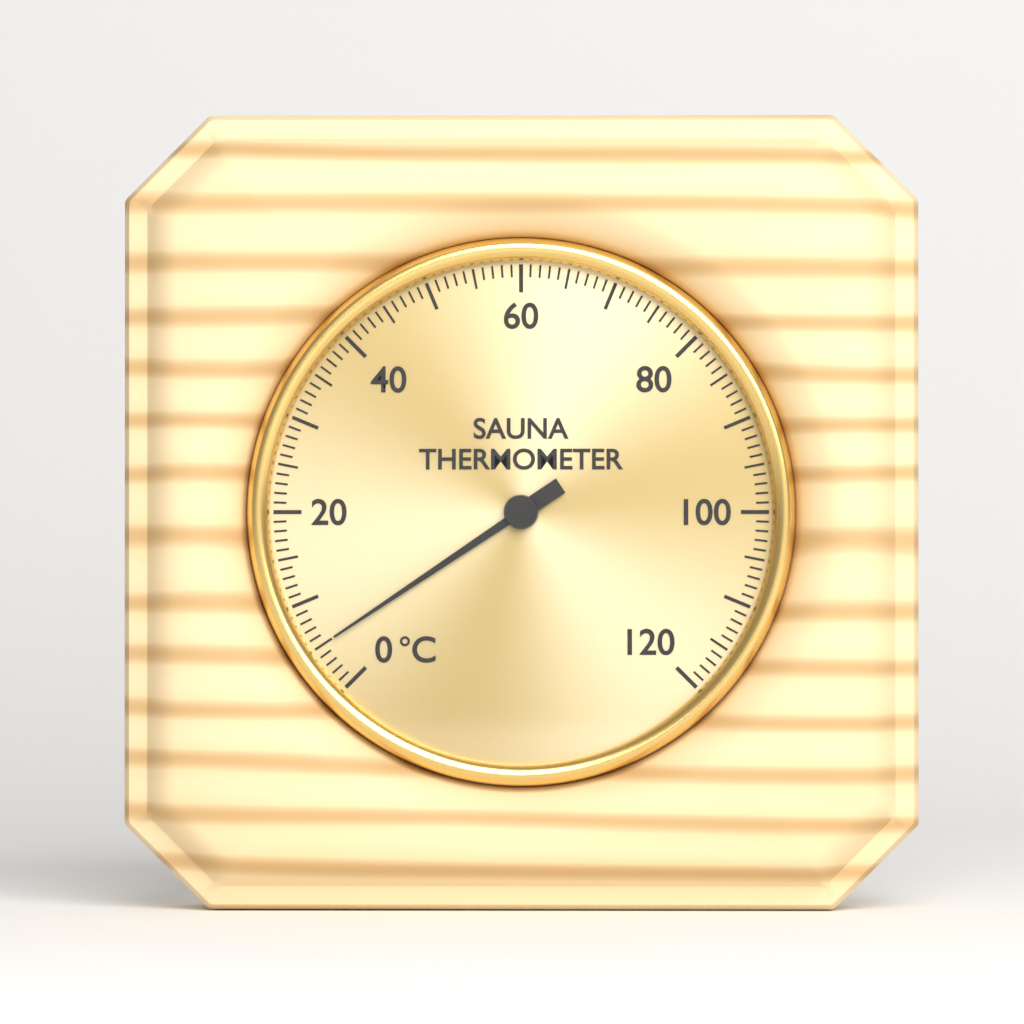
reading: 5 °C
